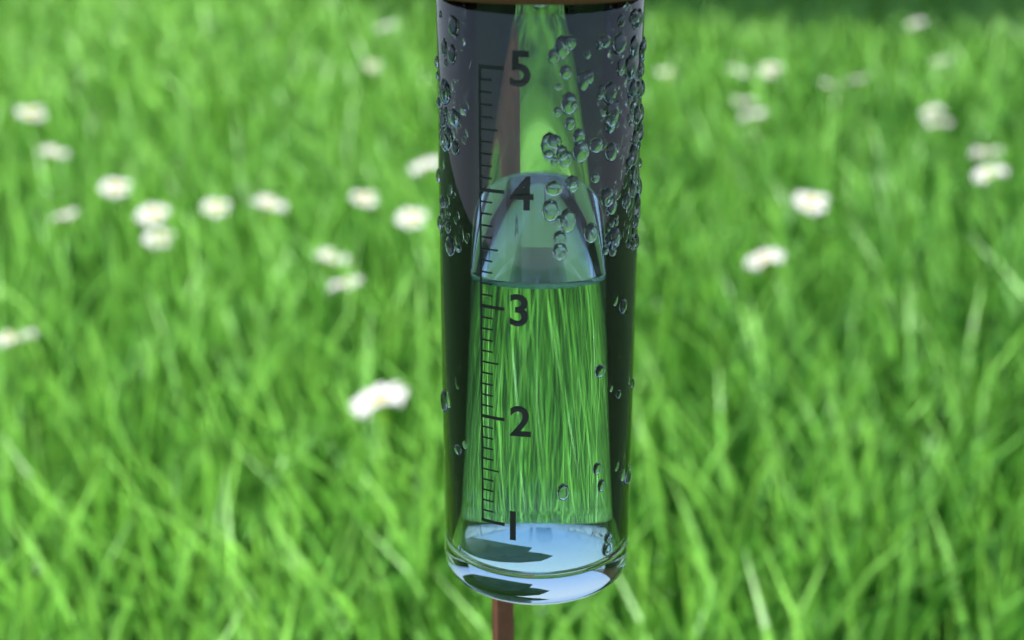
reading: 3.2 (no unit)
